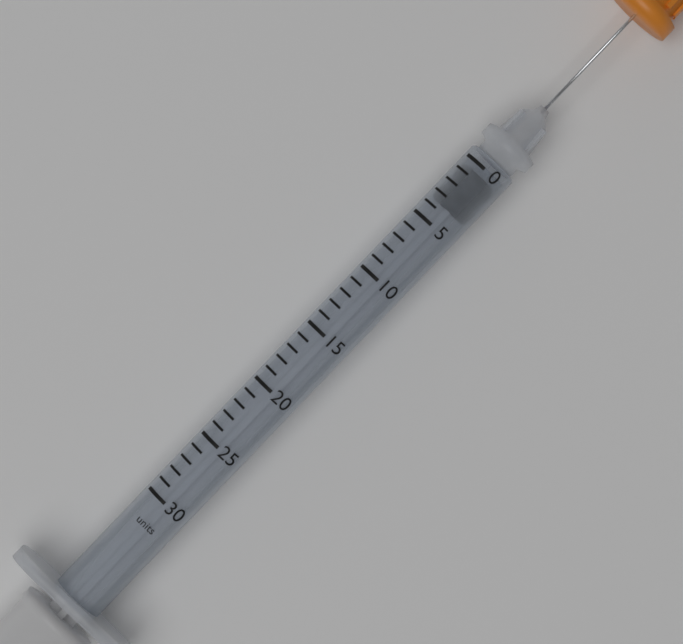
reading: 0.5 units
